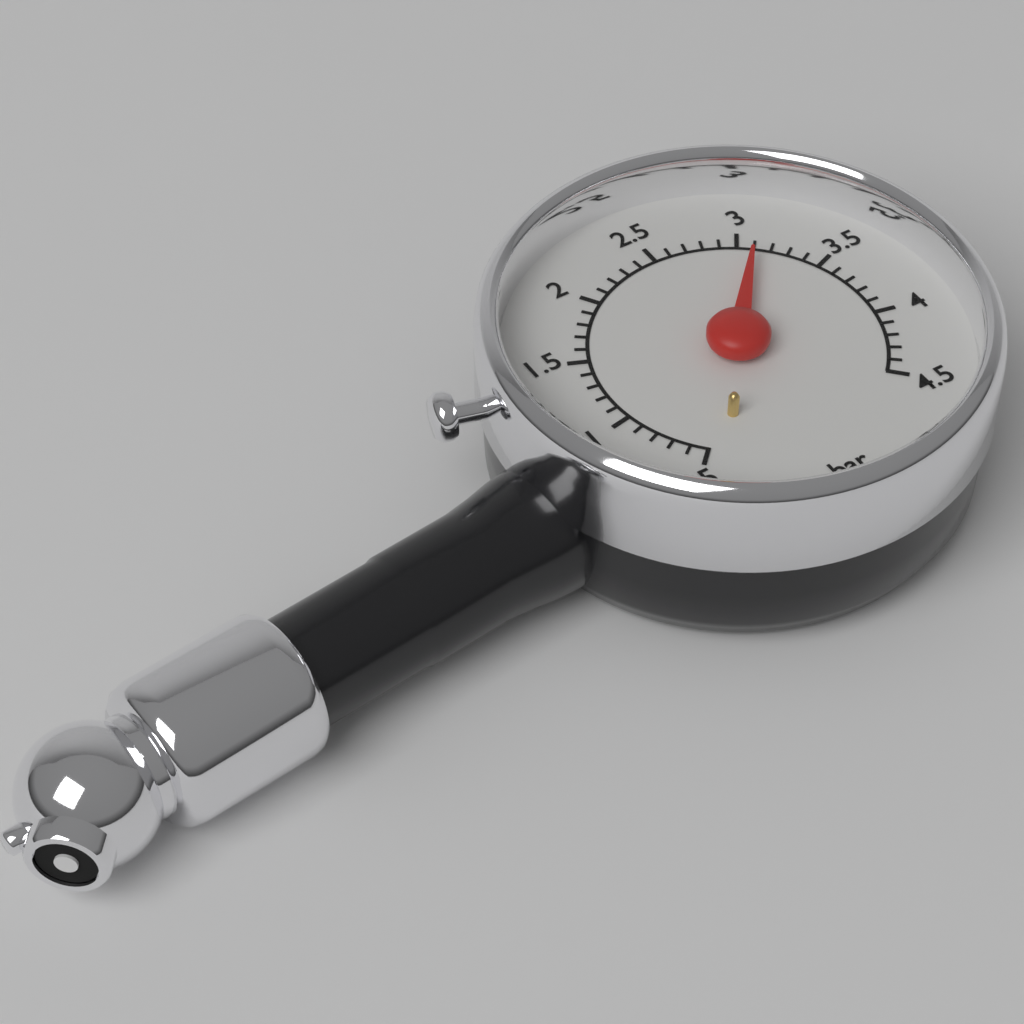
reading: 3.1 bar
